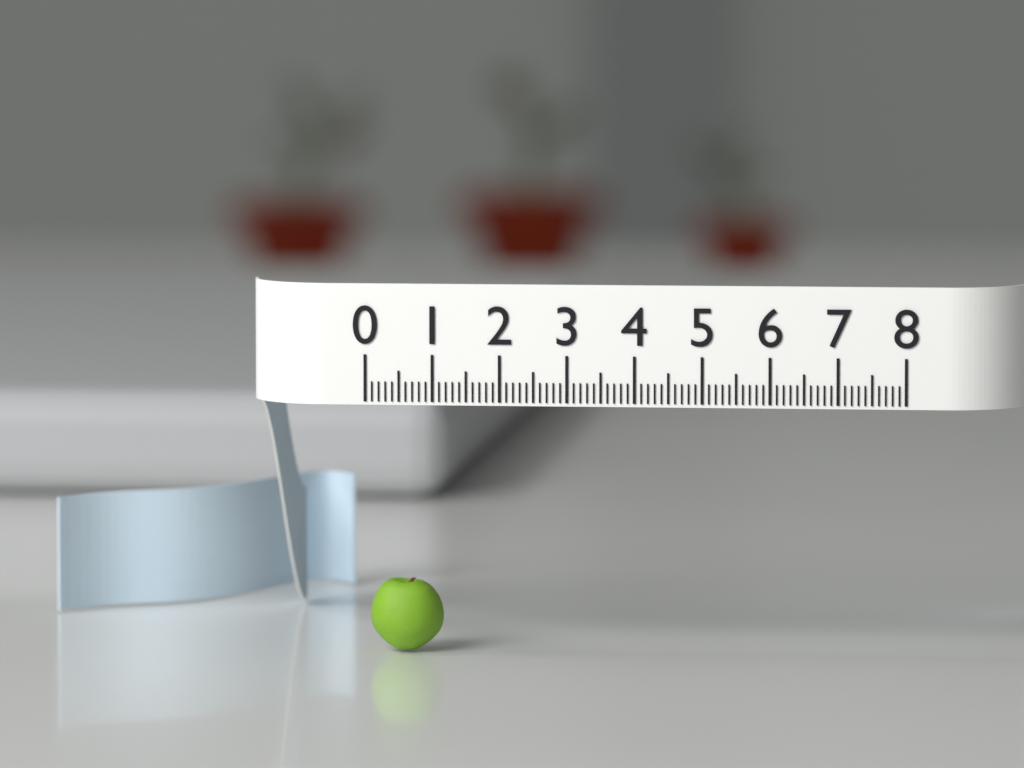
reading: 1.1 (no unit)
